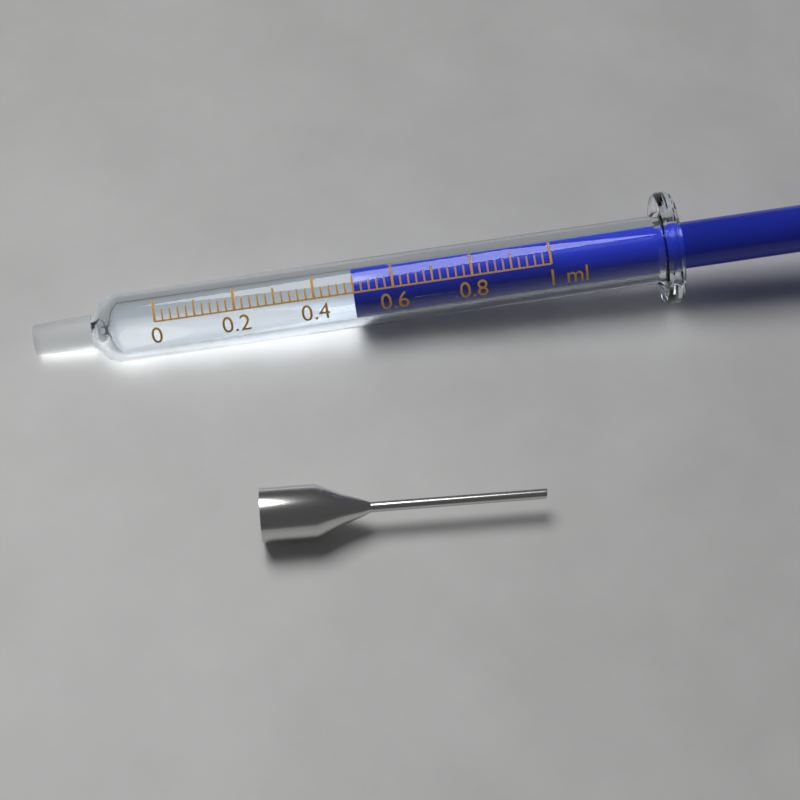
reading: 0.50 ml
